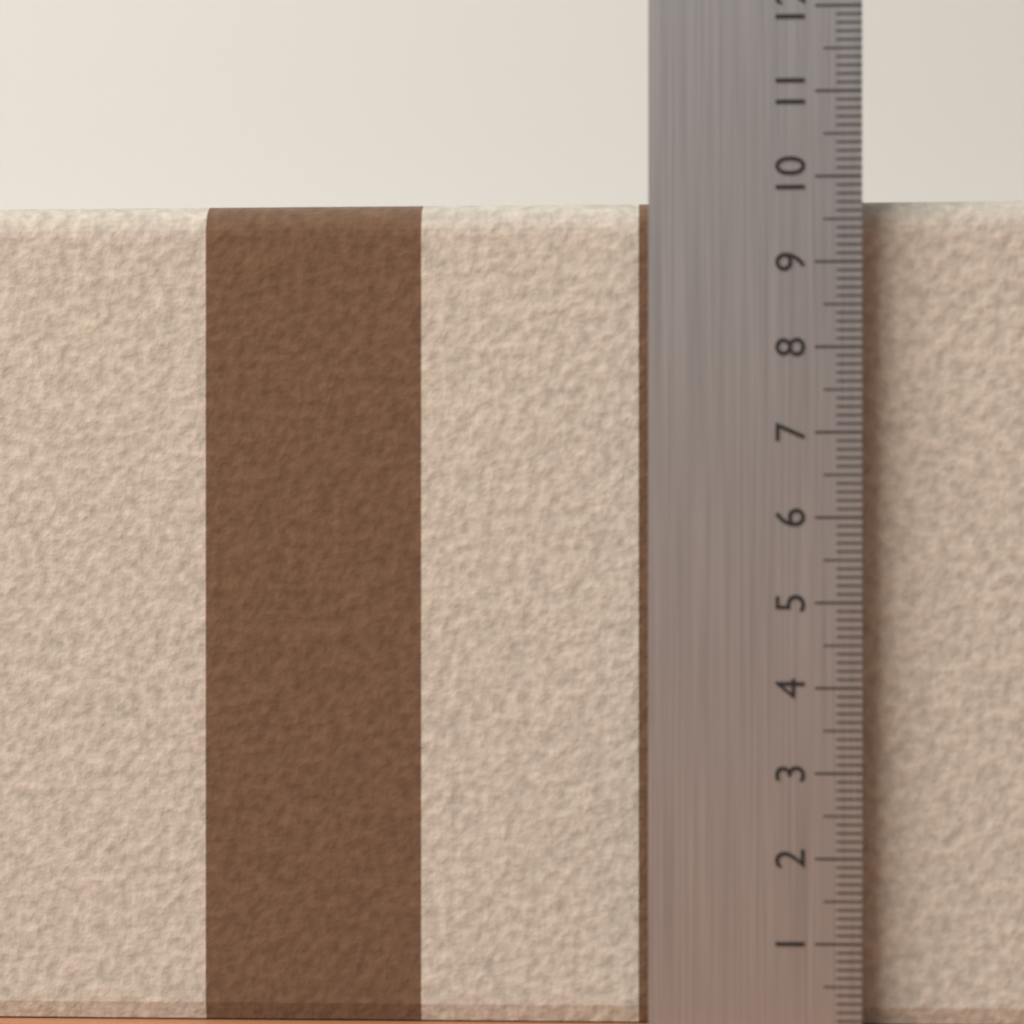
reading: 9.8 (no unit)
